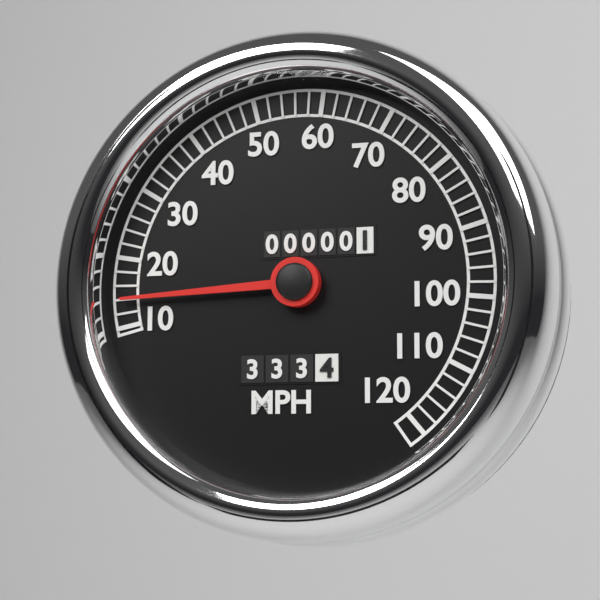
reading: 14 MPH
